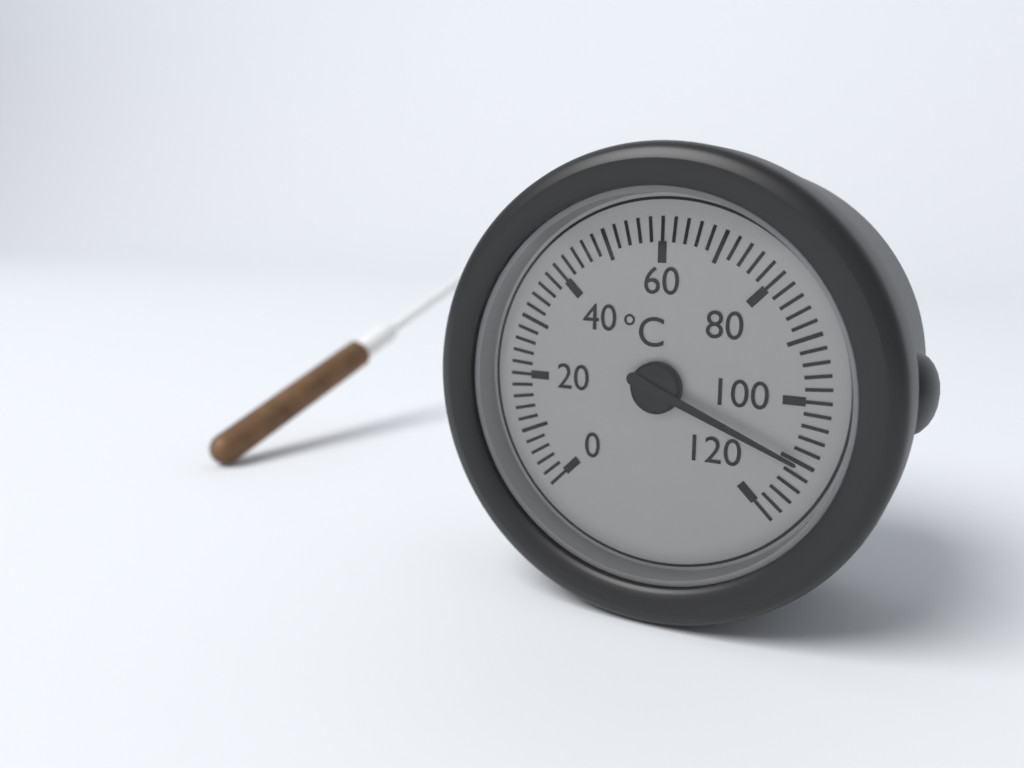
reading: 110 °C
